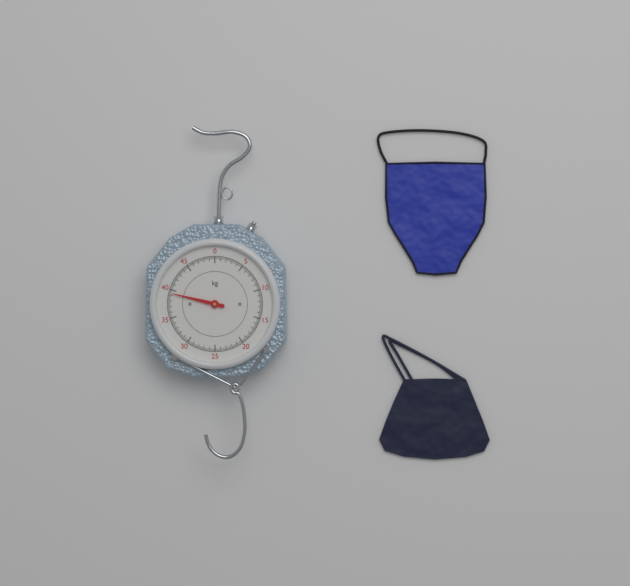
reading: 39.4 kg
